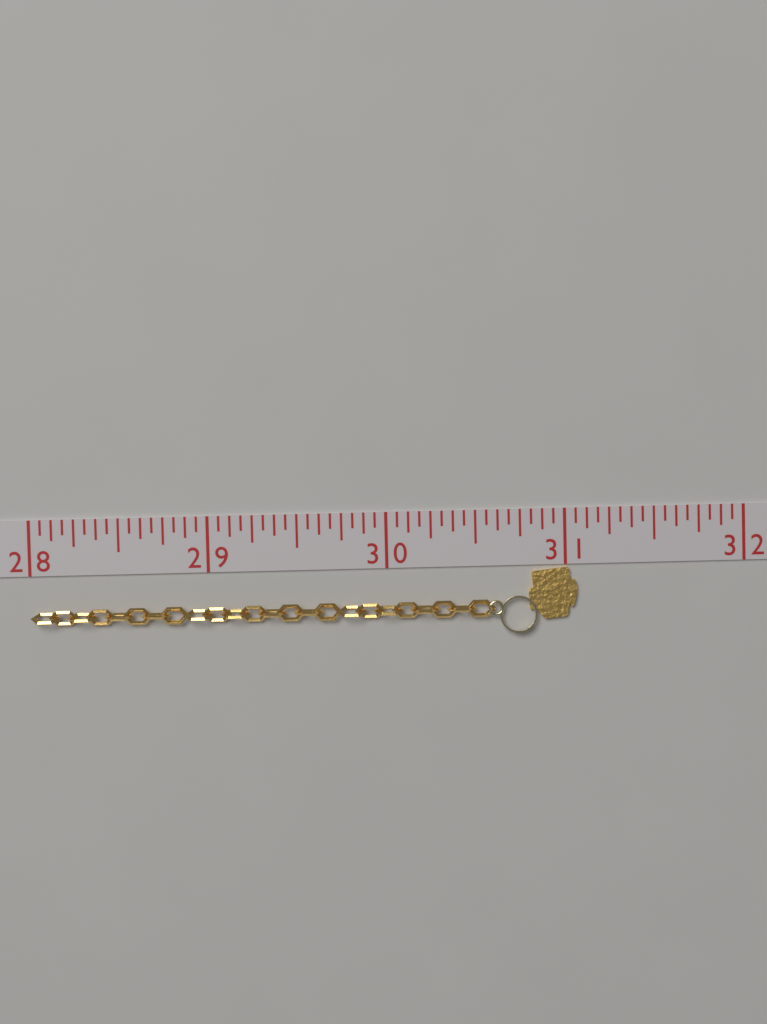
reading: 31.0625 (no unit)
